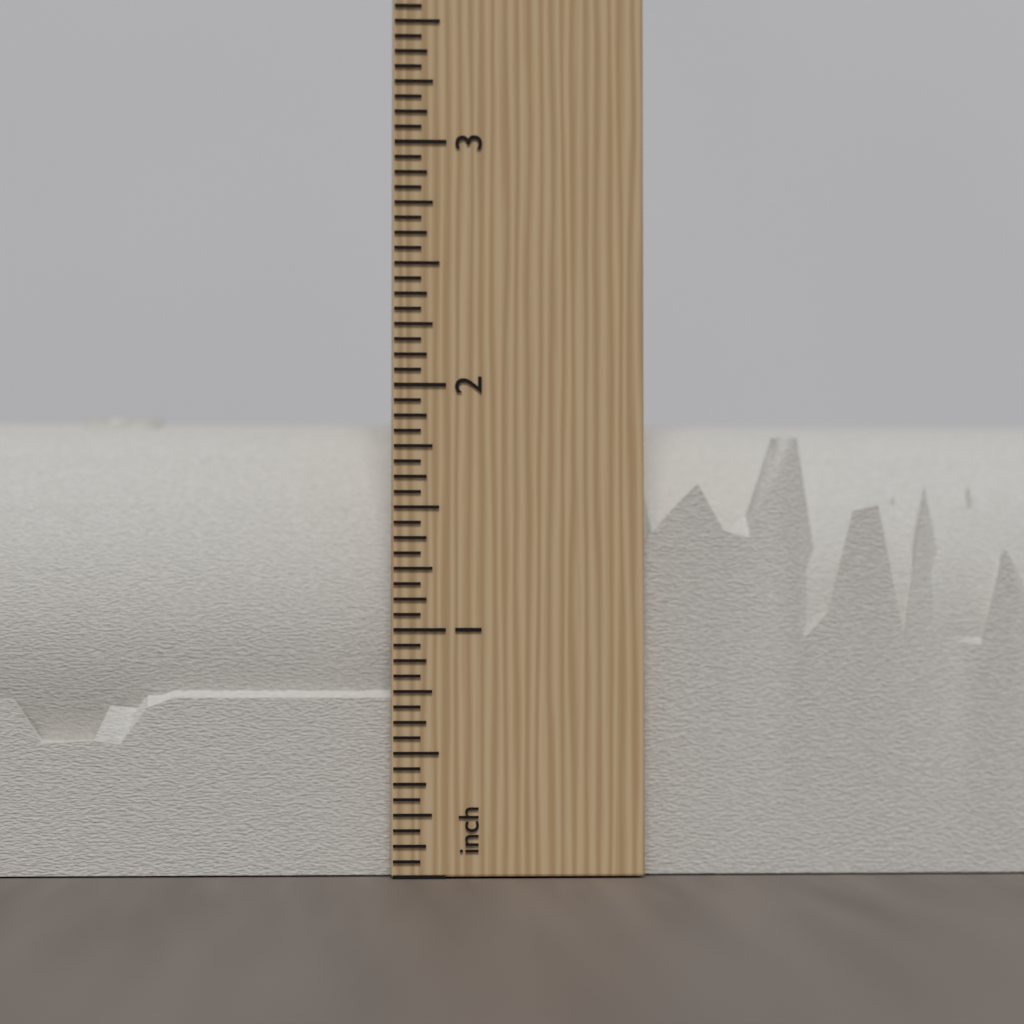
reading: 1.9375 inch
